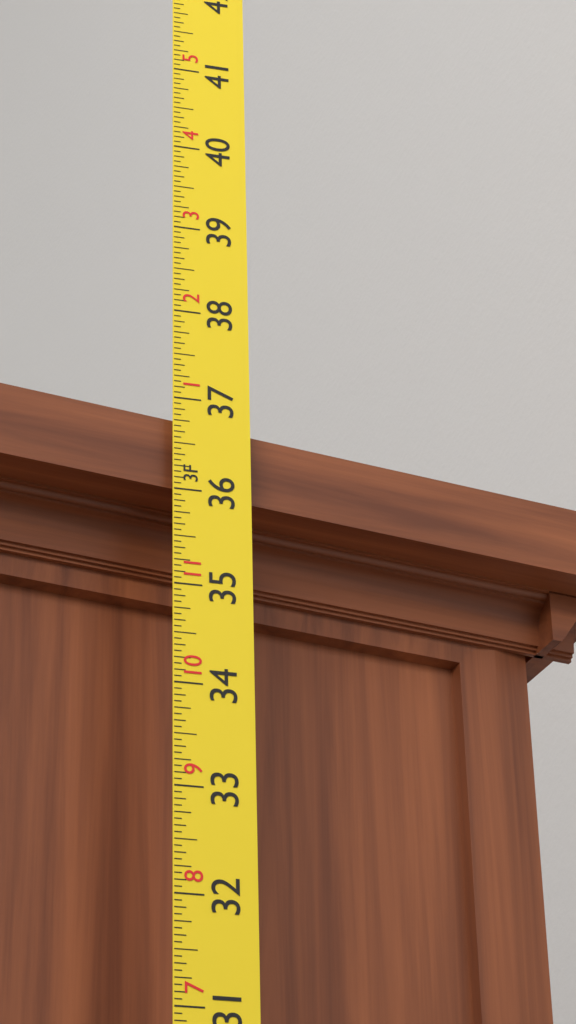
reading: 36.8125 in
